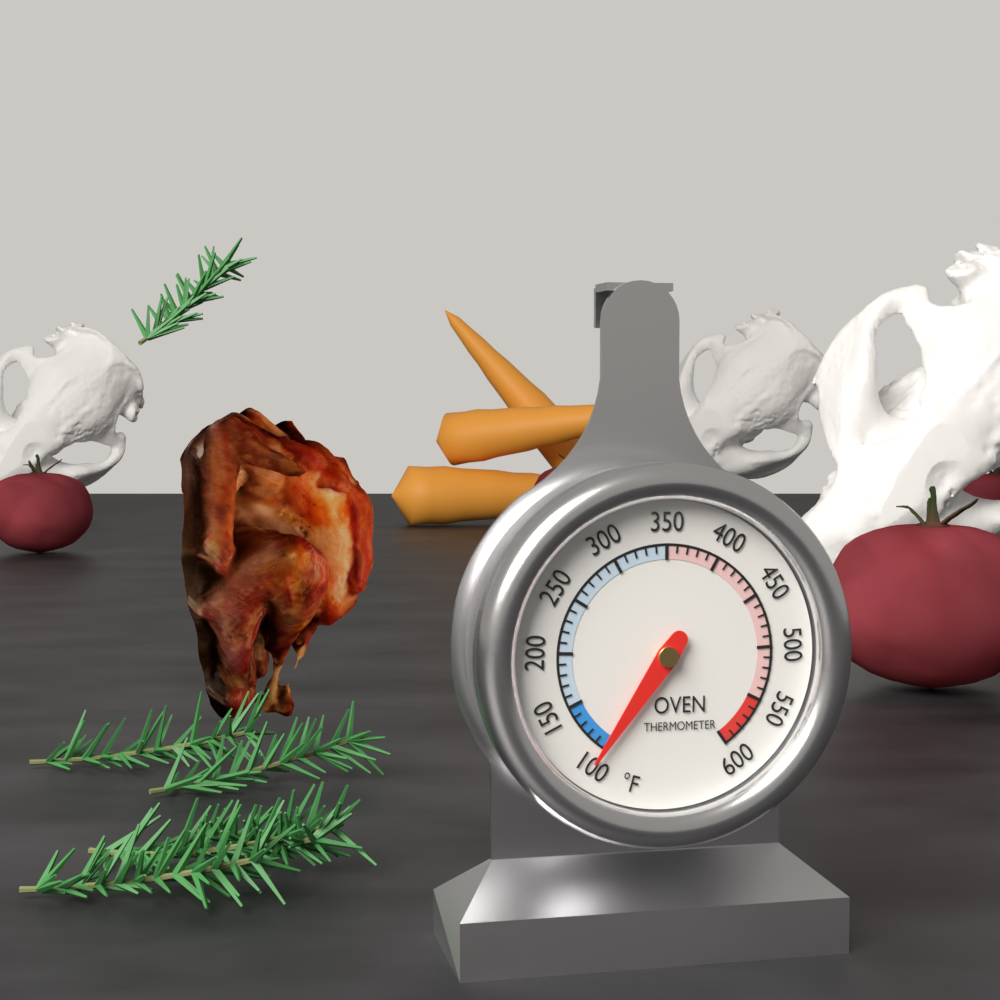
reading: 100 °F
